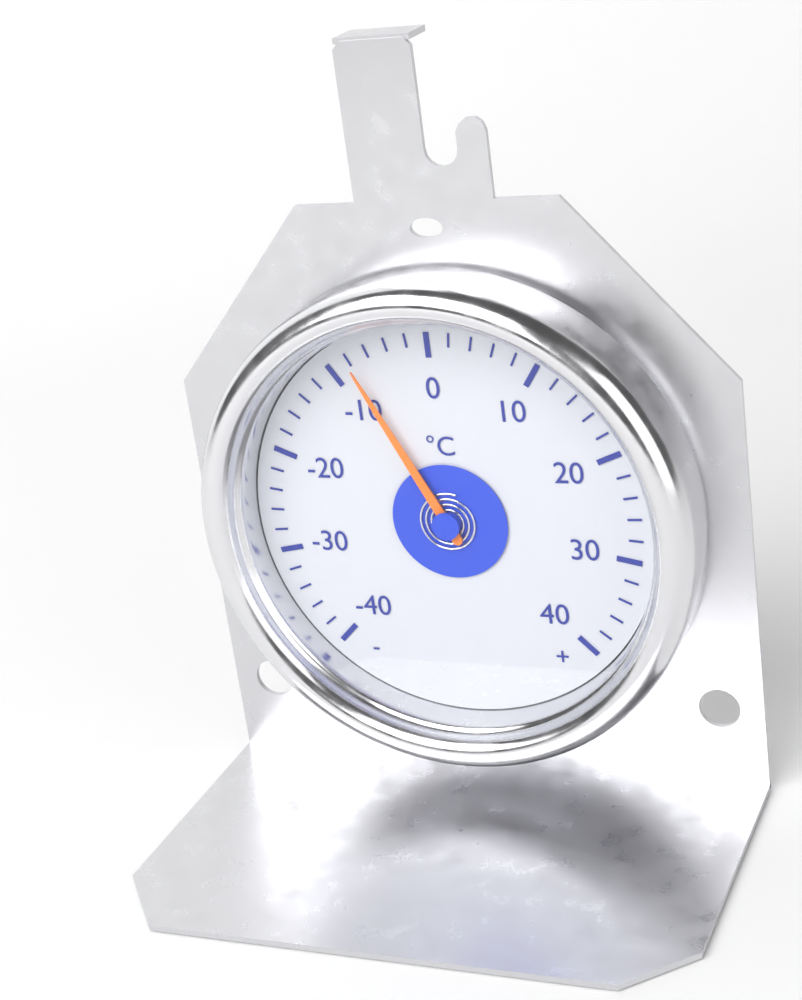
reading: -8 °C
